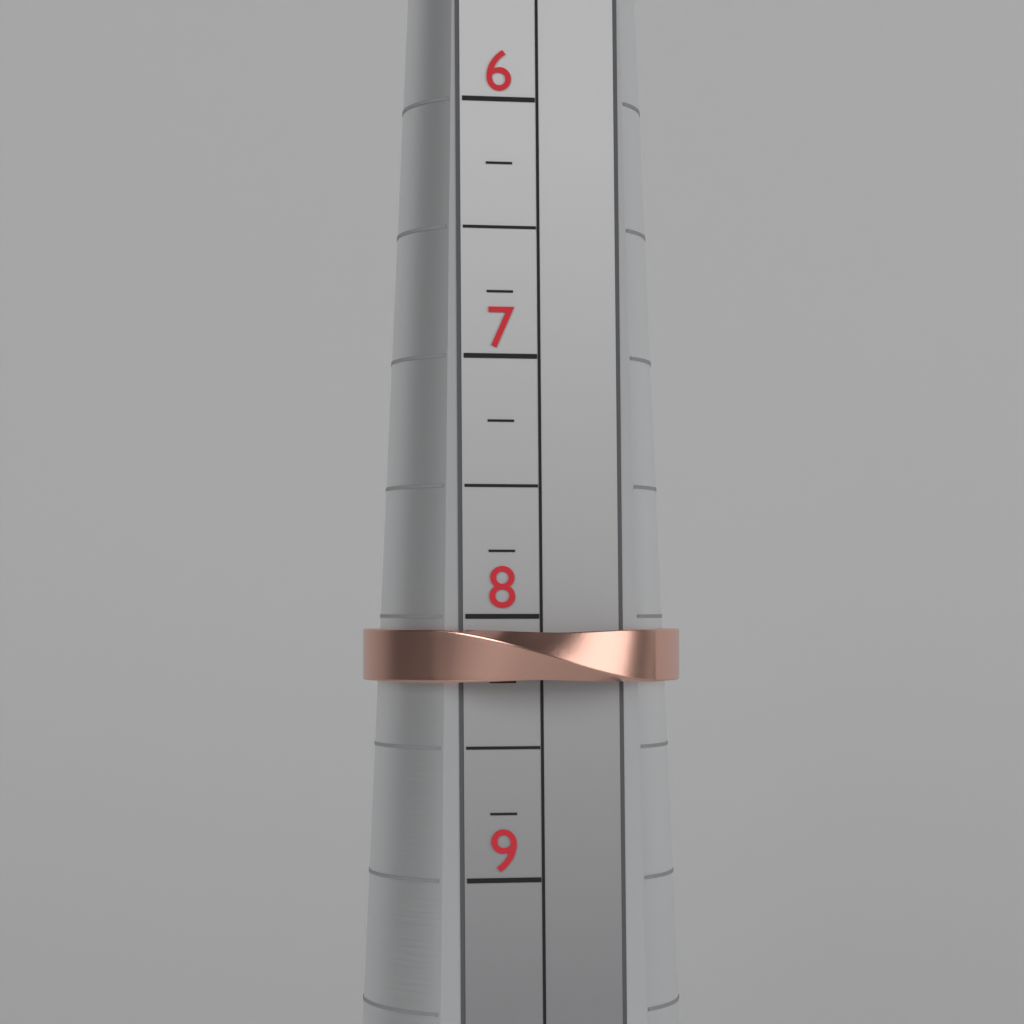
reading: 8.25 (no unit)
